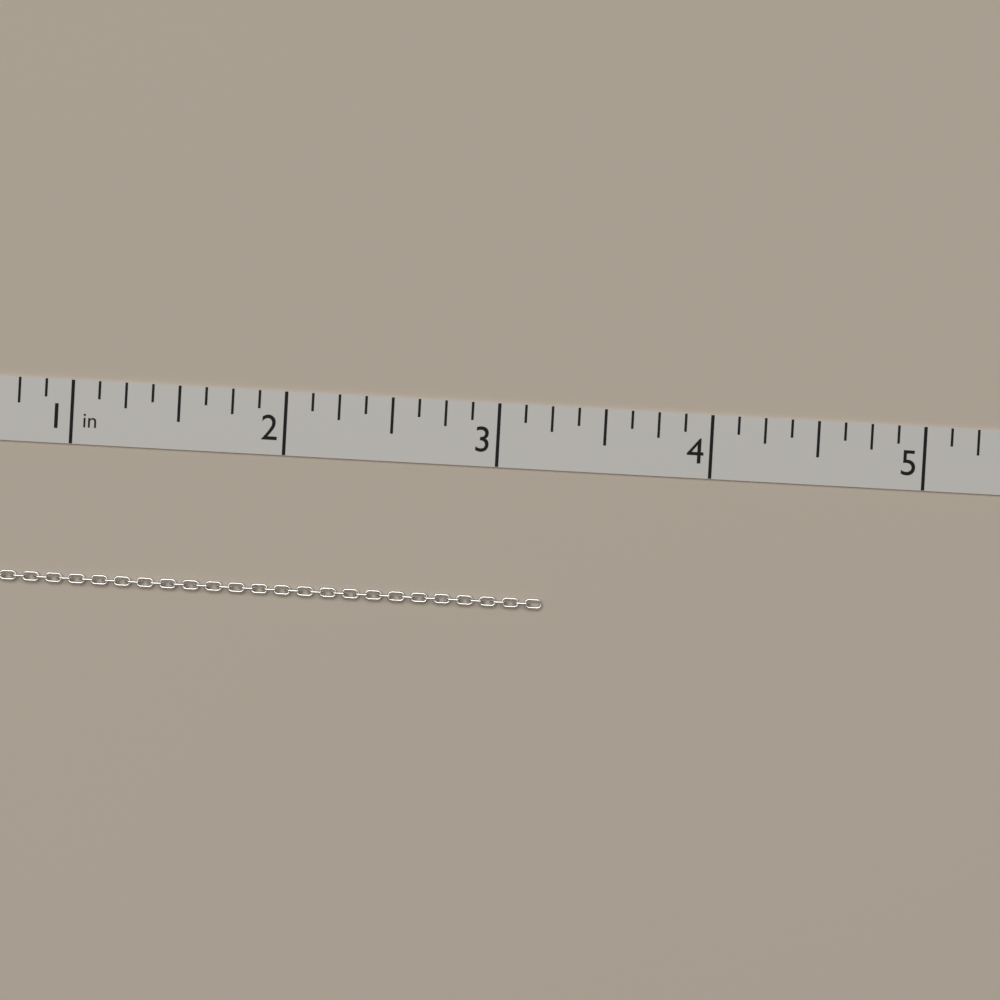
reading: 3.250 in
